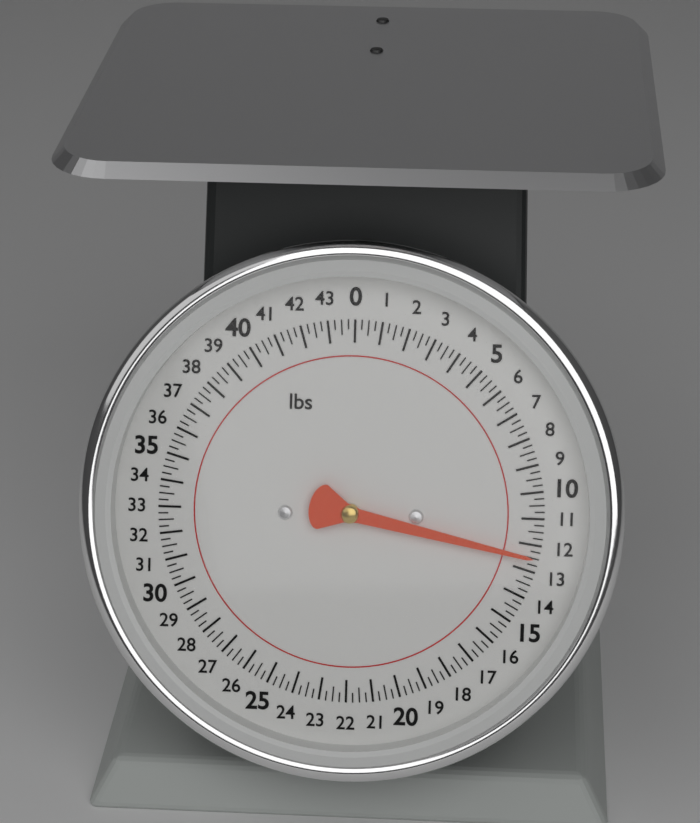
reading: 12.50 lbs
